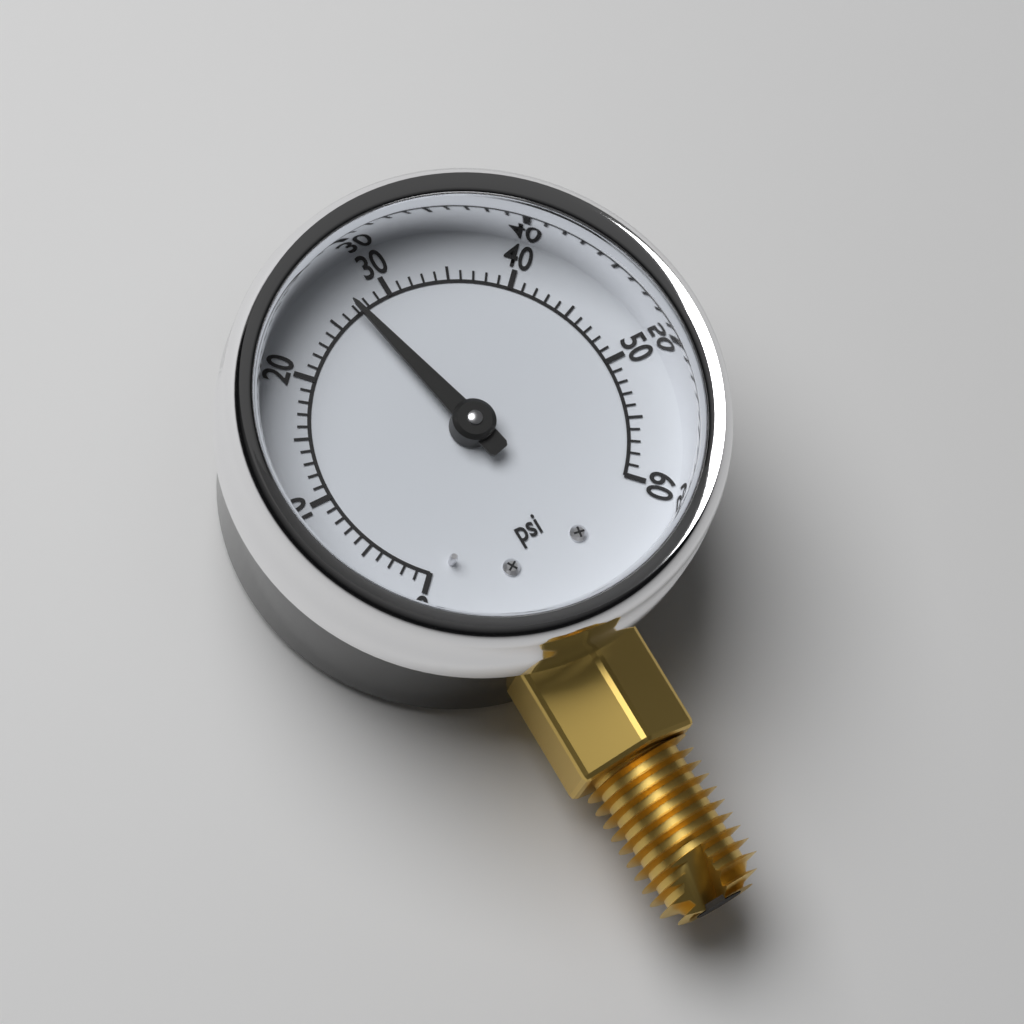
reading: 27 psi
